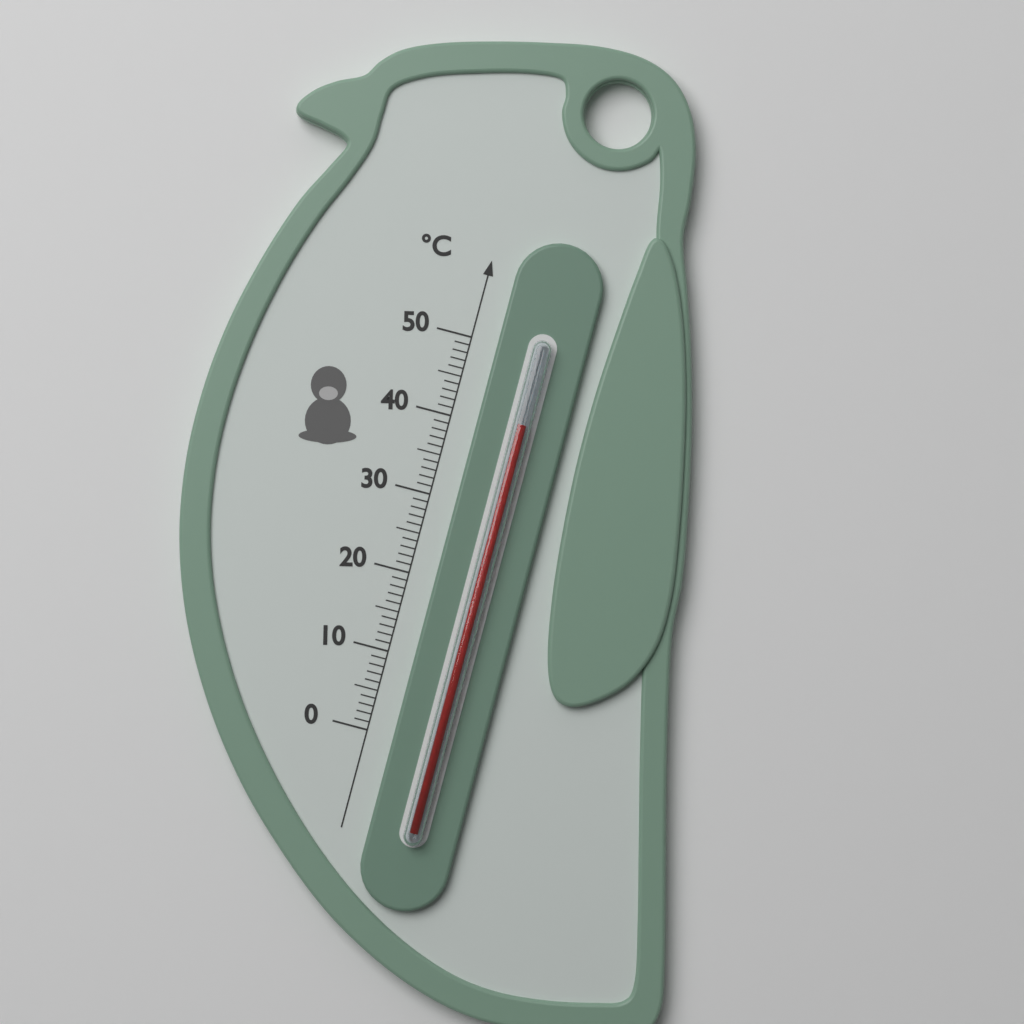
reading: 41 °C
